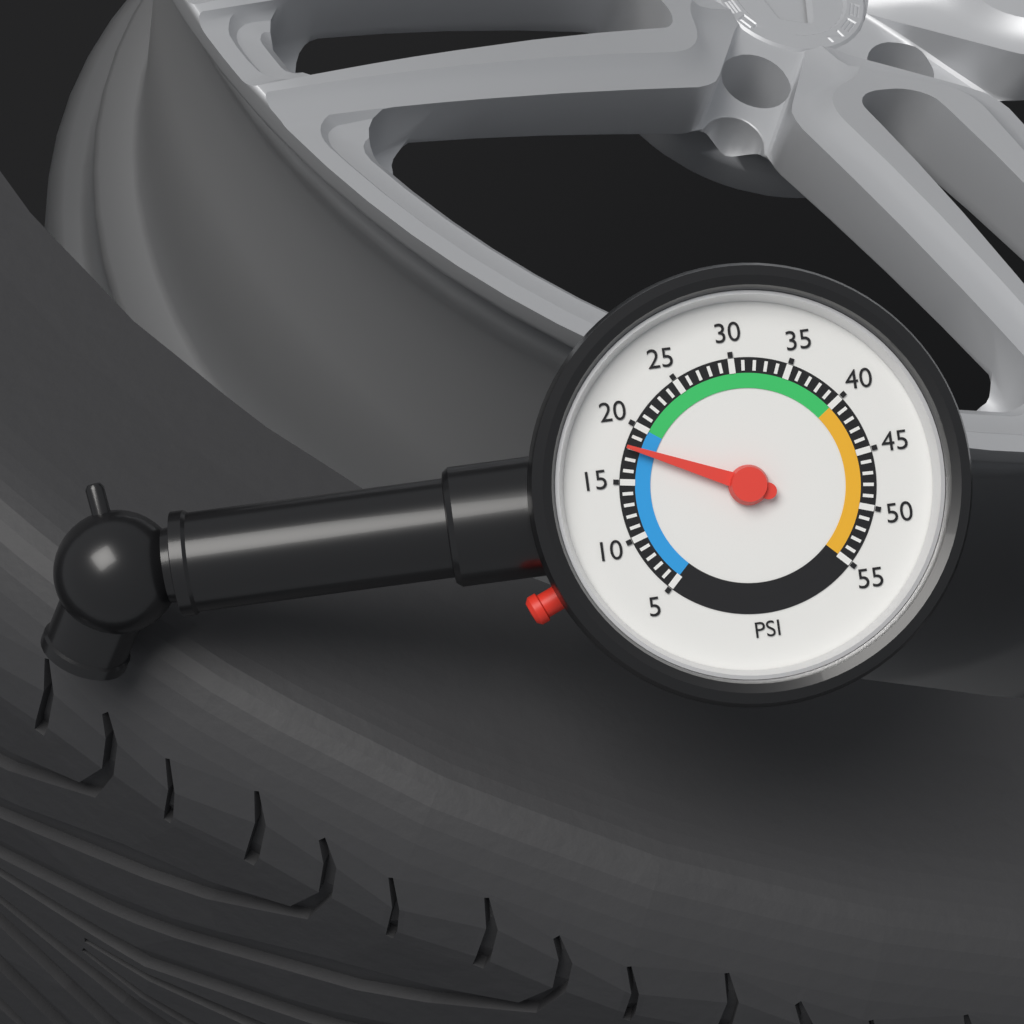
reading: 18 psi
